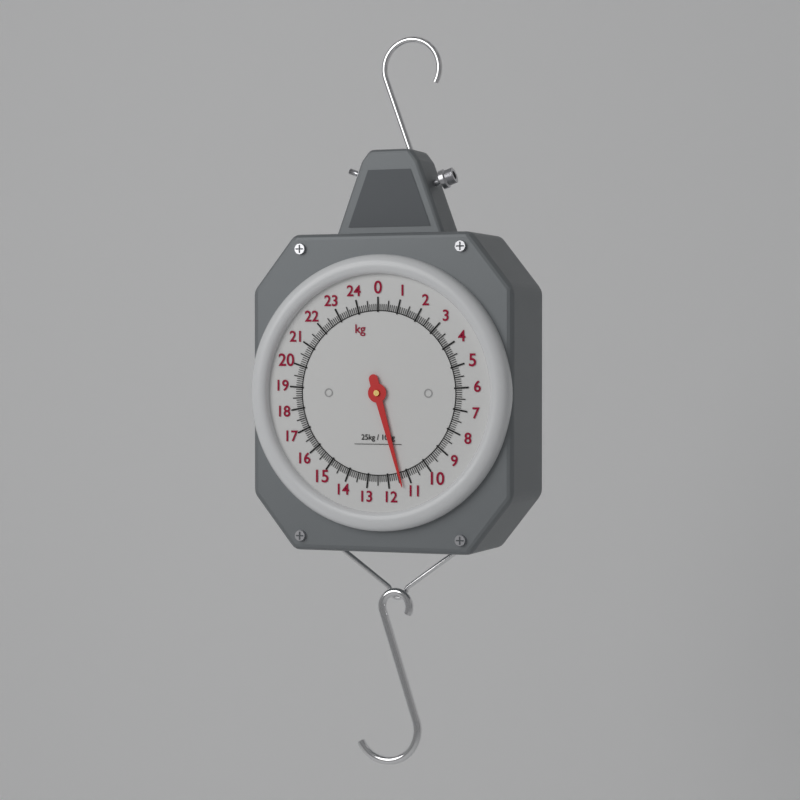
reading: 11.4 kg
